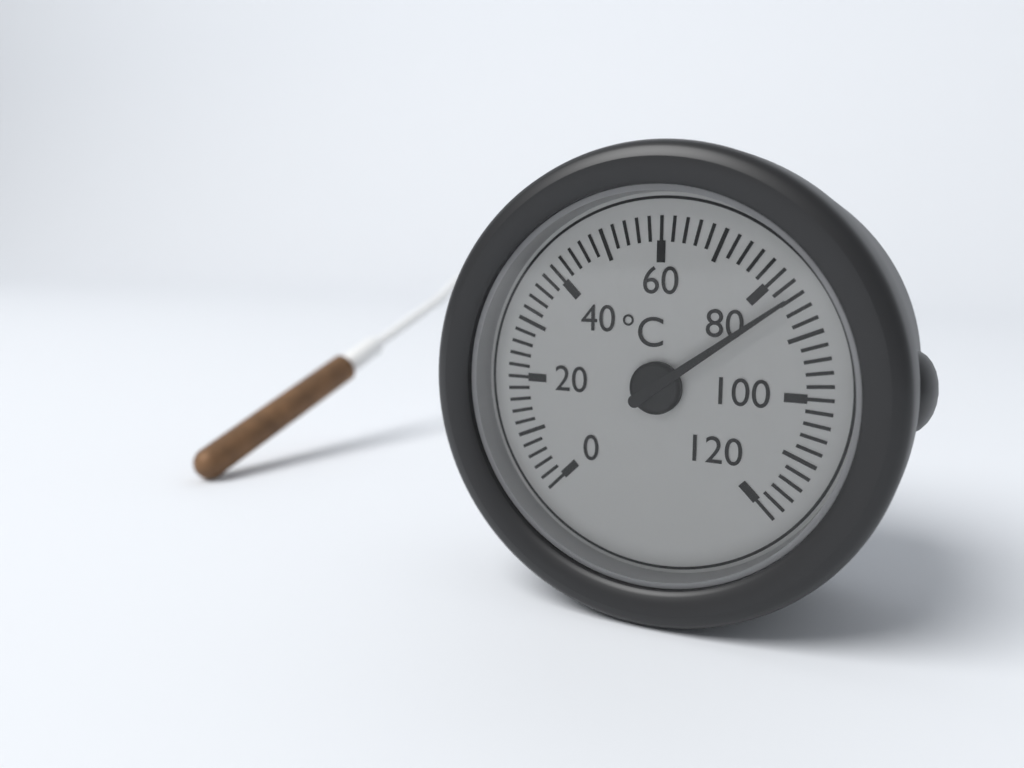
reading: 84 °C
